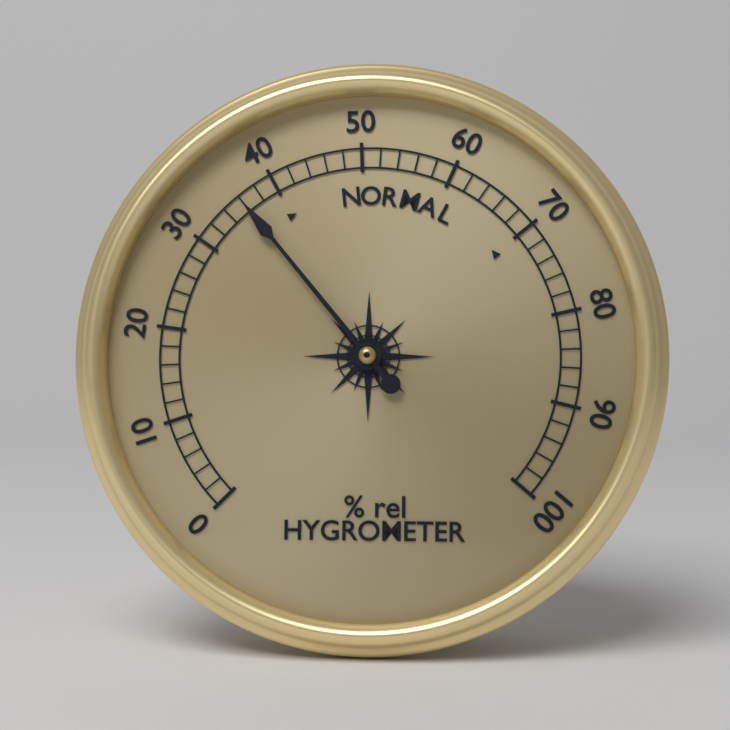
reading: 36 % rel
